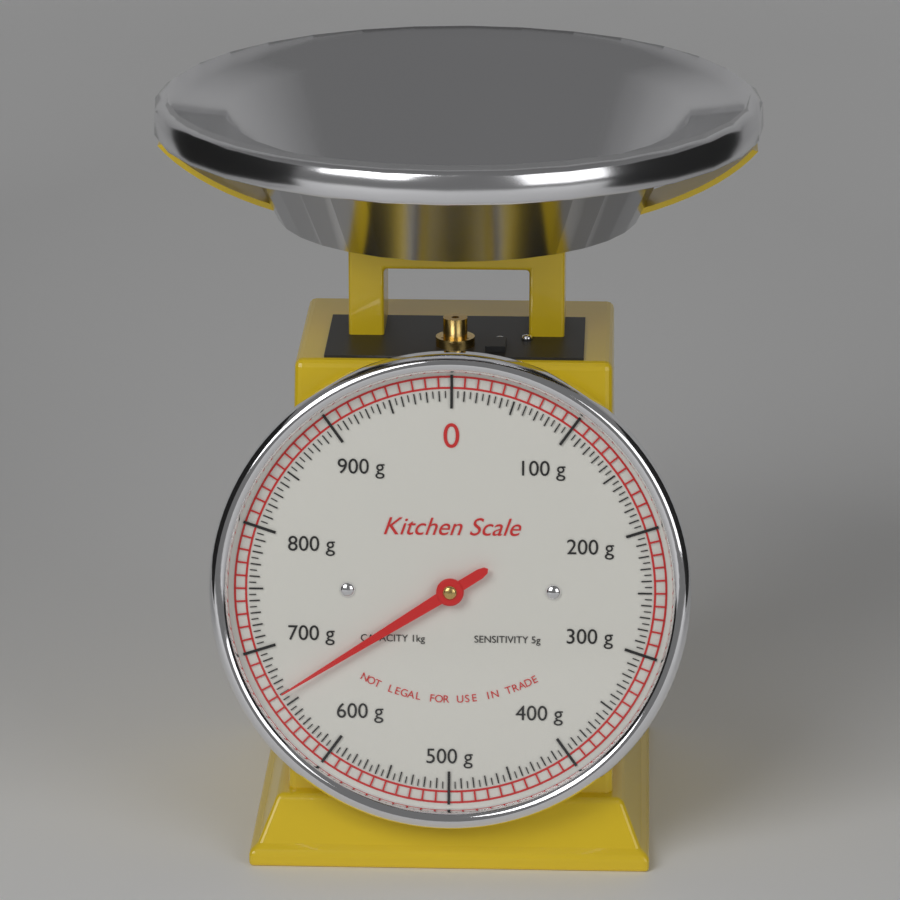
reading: 660 g
